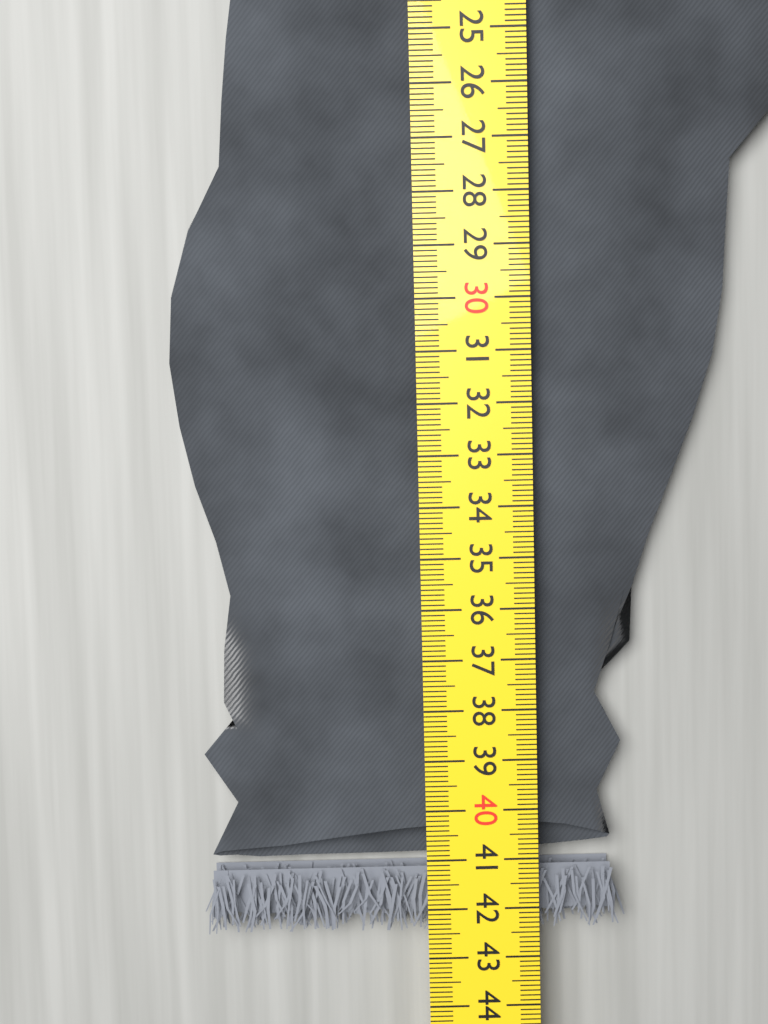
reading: 42.5 cm
